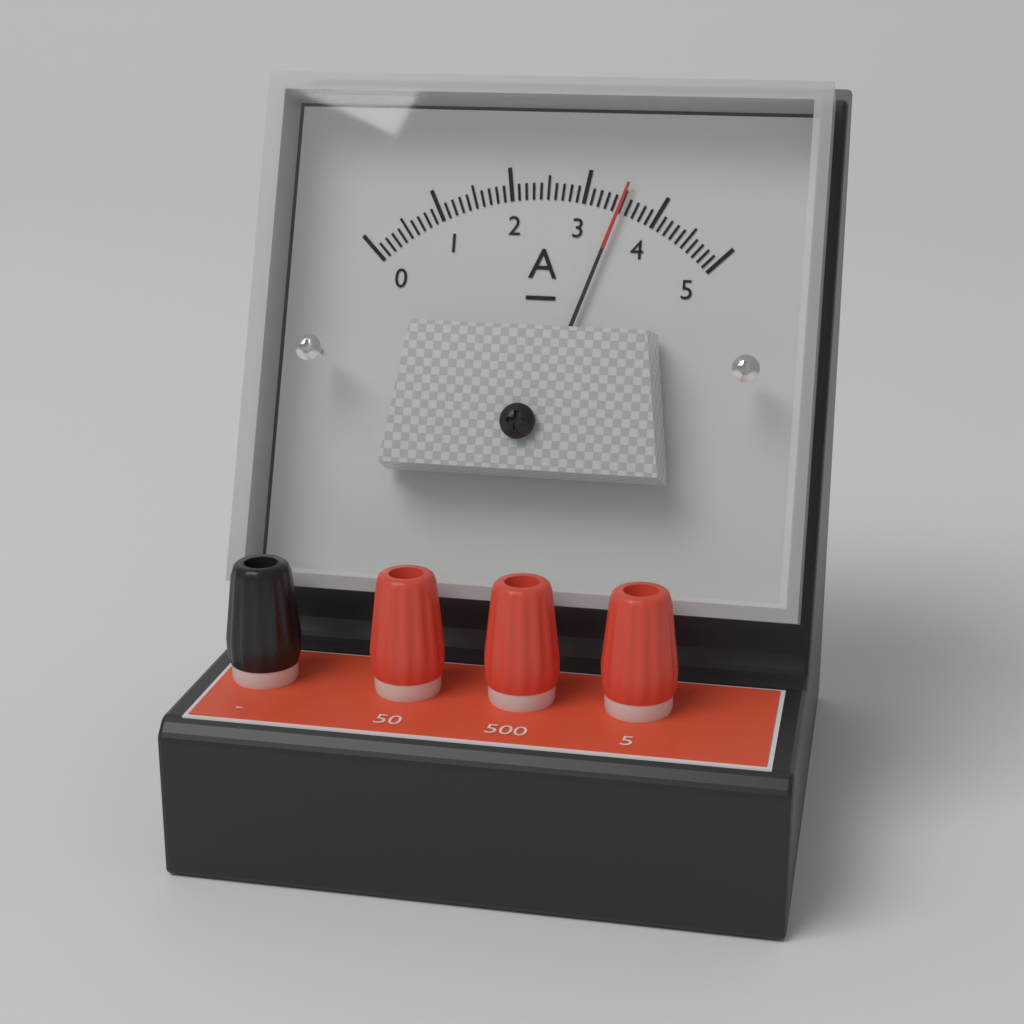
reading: 3.5 A
